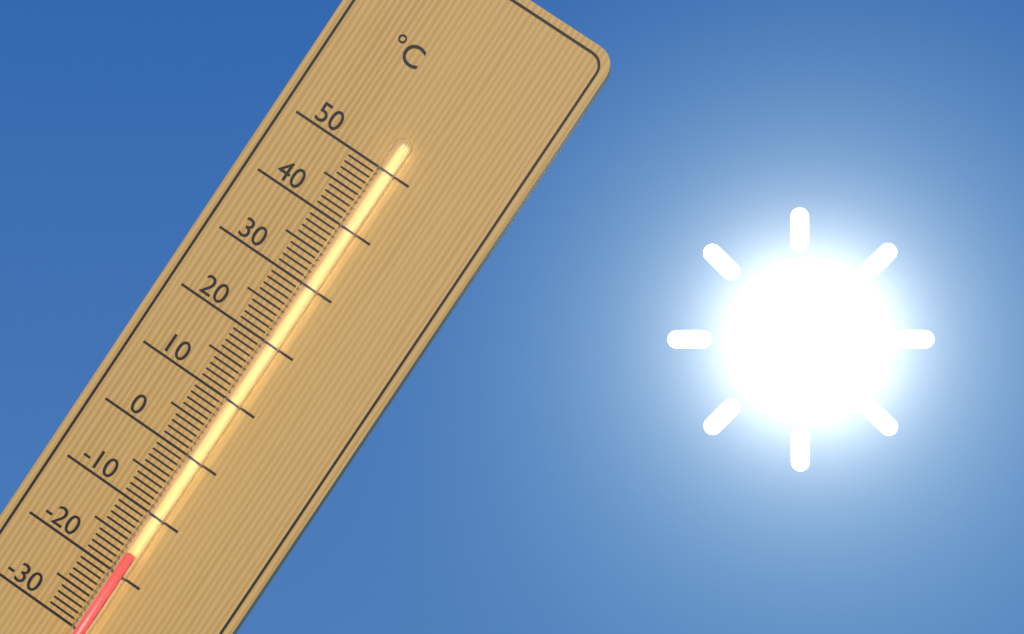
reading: -16 °C
